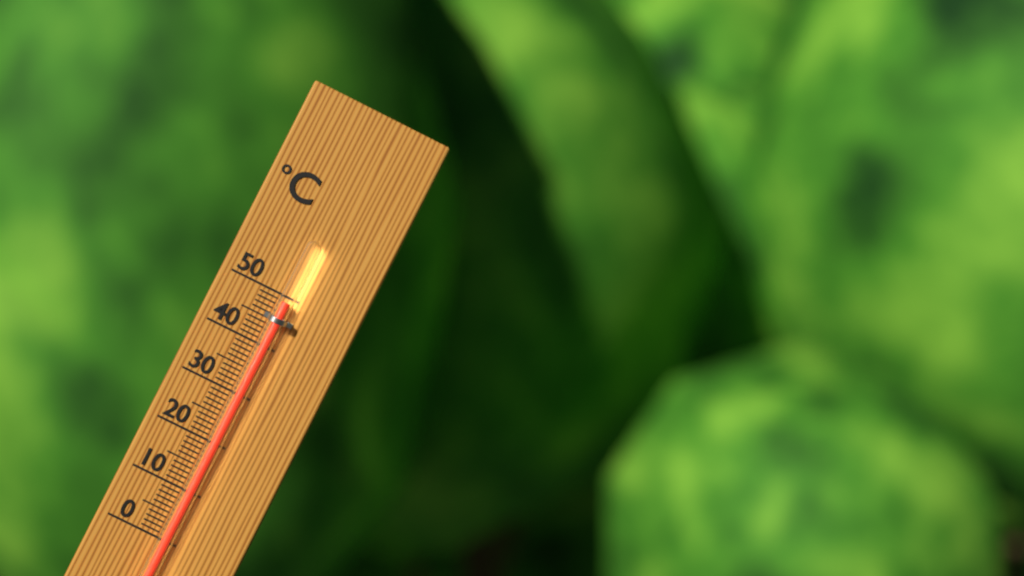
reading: 49 °C
